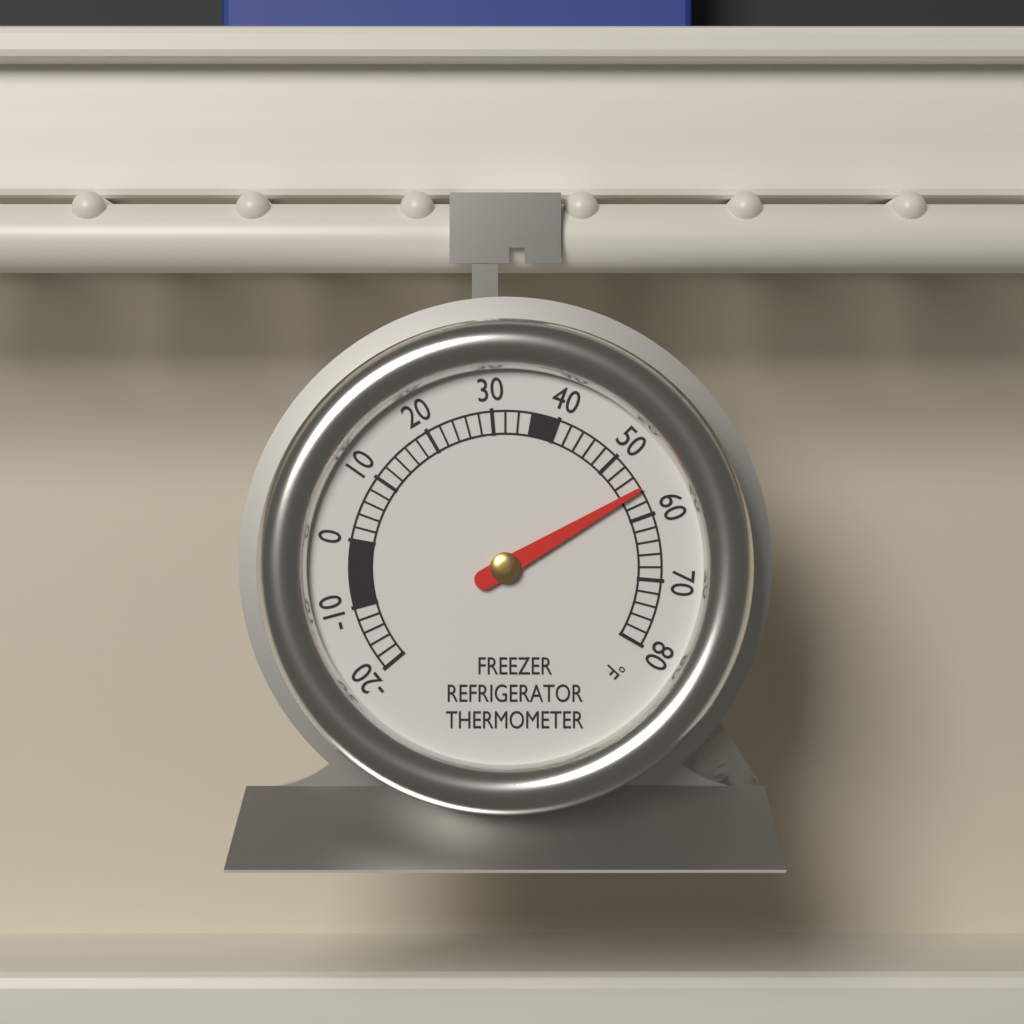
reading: 56 °F
